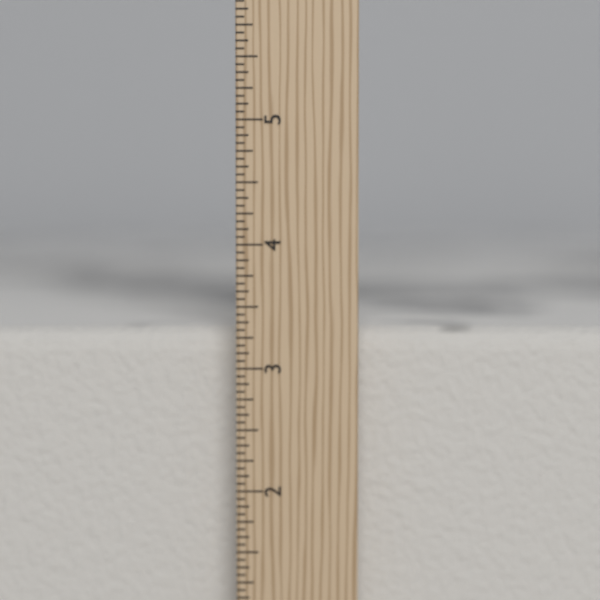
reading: 3.3125 in
